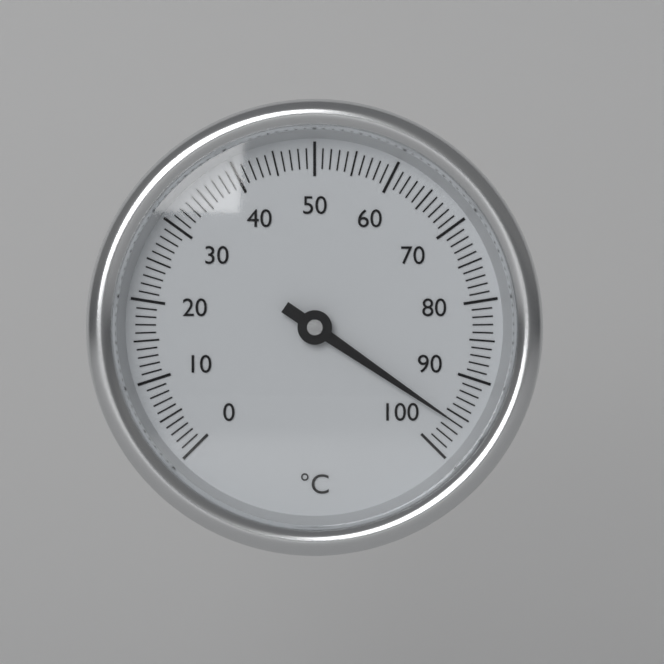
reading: 96 °C
